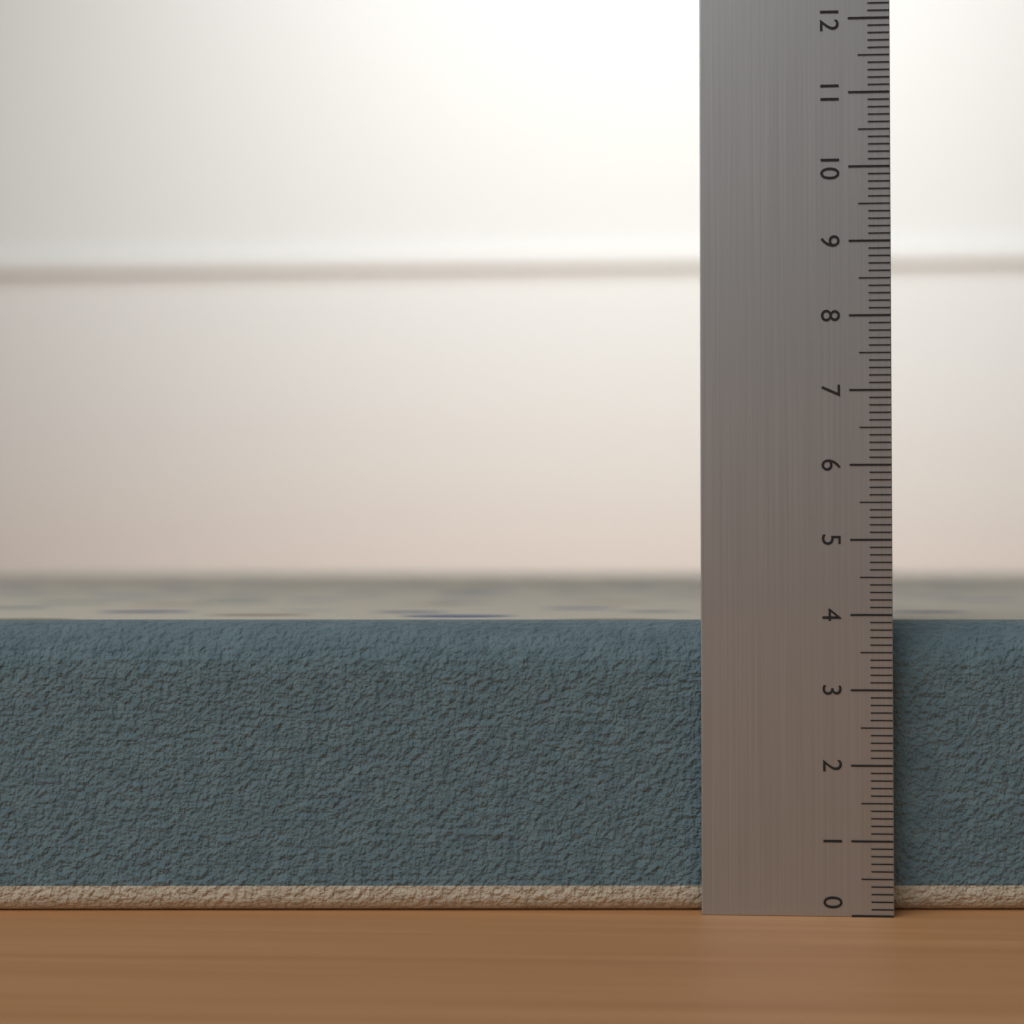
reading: 3.9 (no unit)
